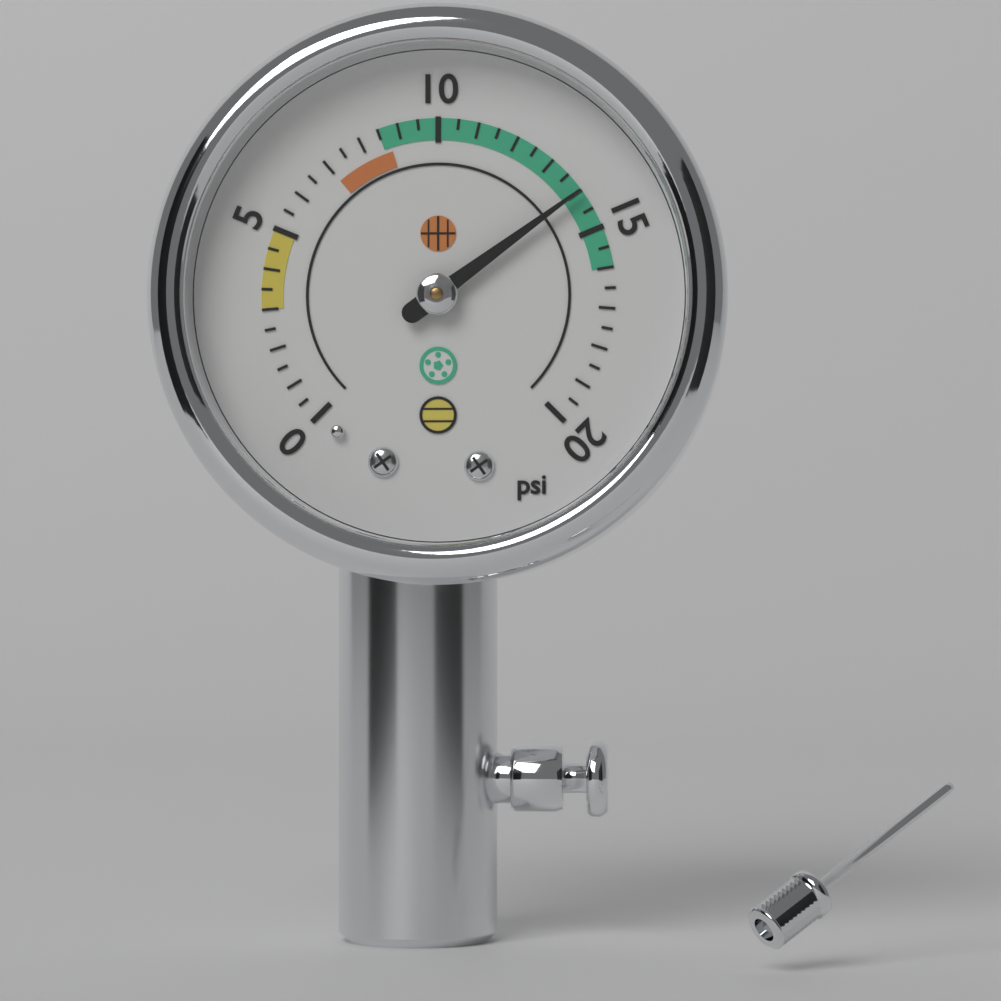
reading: 14.0 psi
